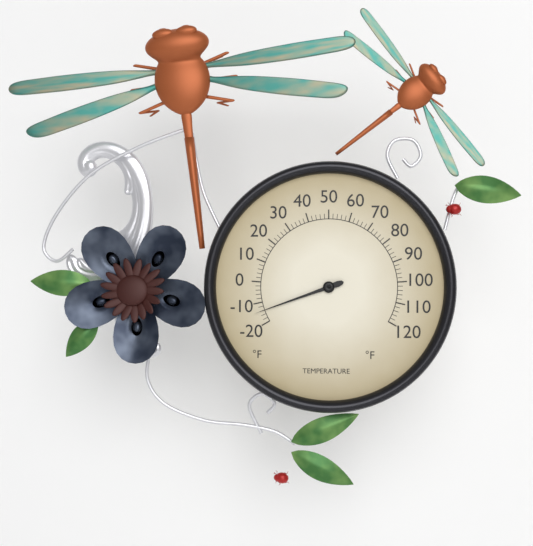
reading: -14 °F
